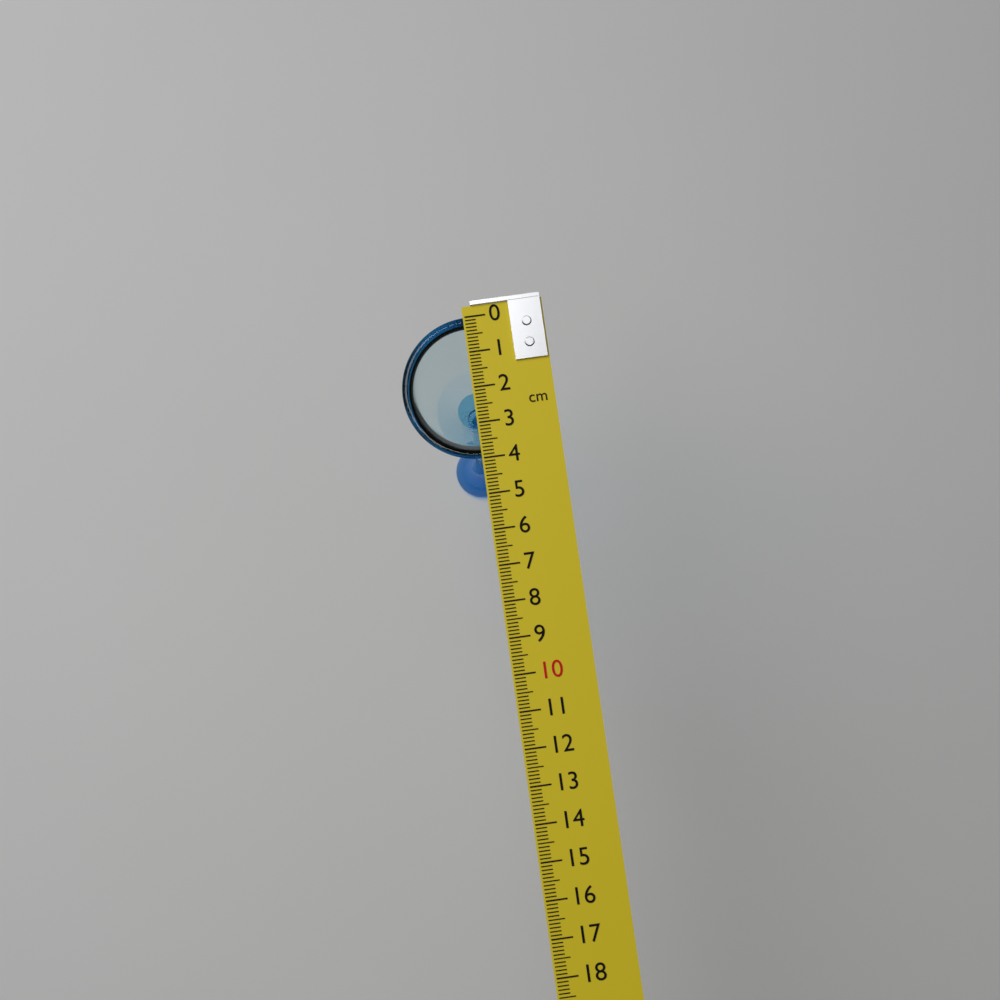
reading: 4.0 cm
